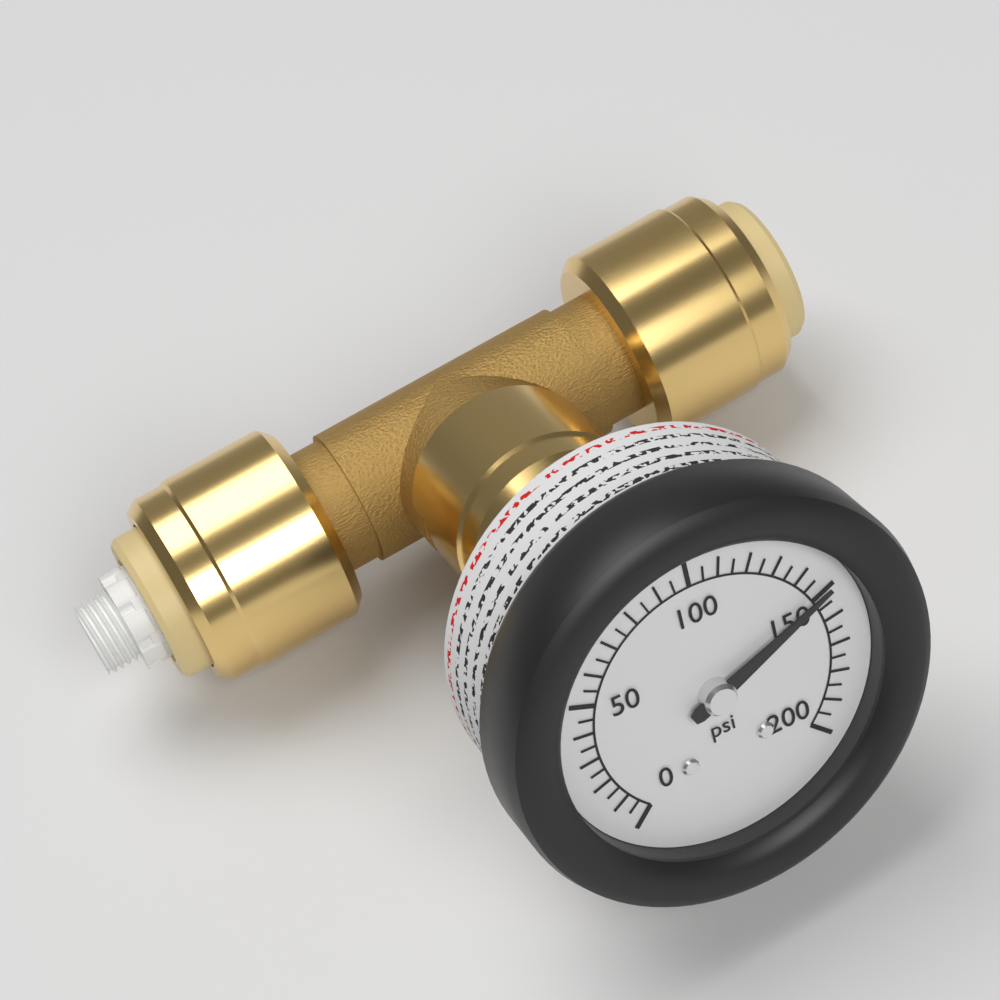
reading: 150 psi
